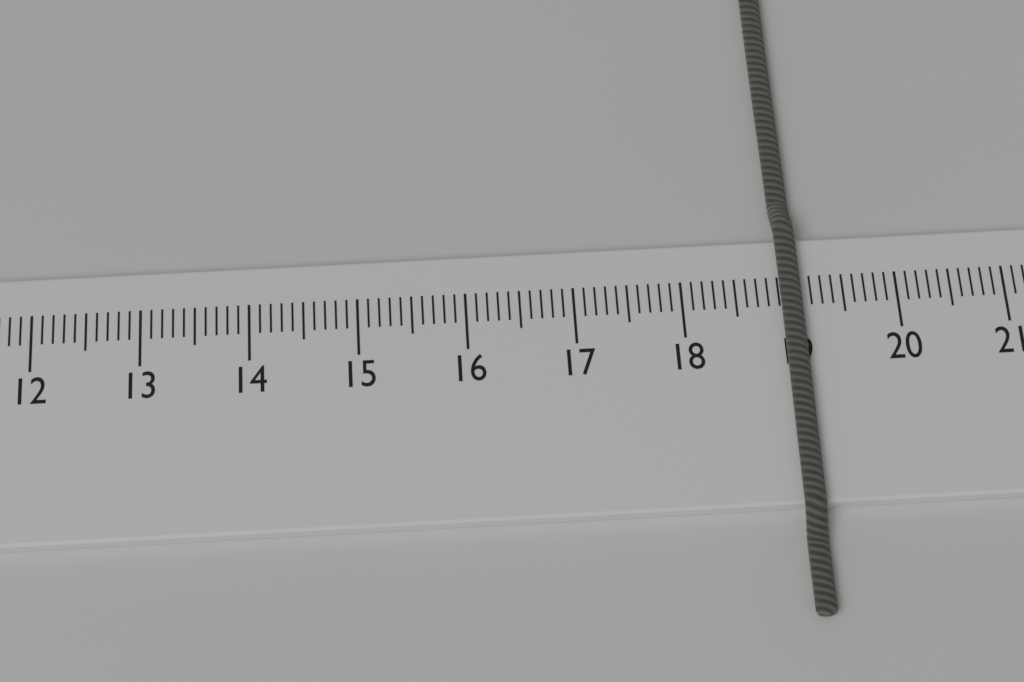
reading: 19.1 cm
